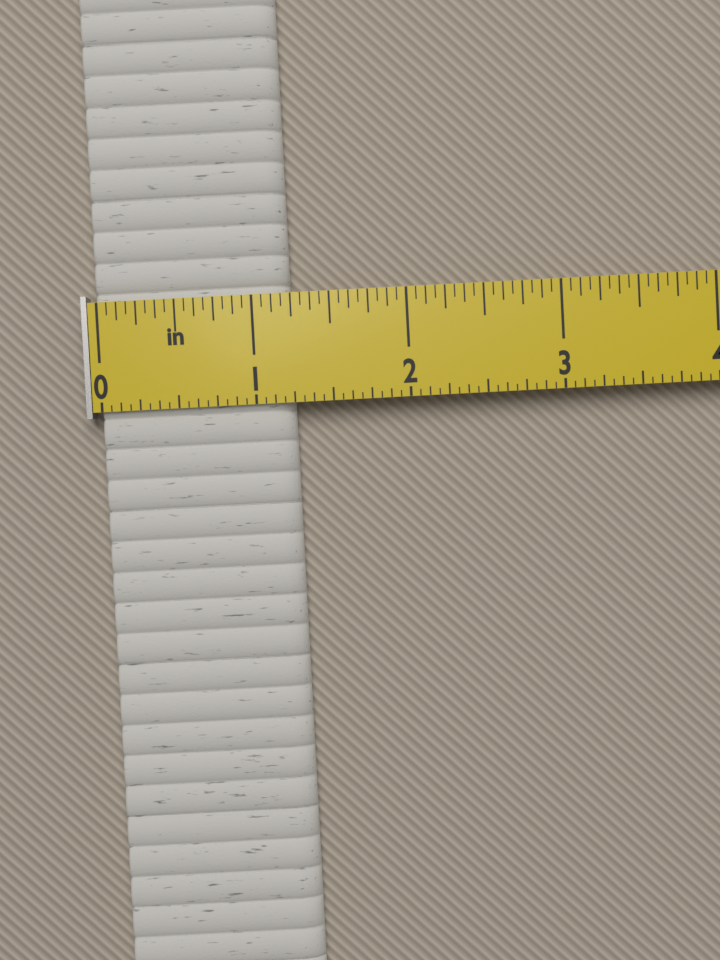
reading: 1.2500 in
